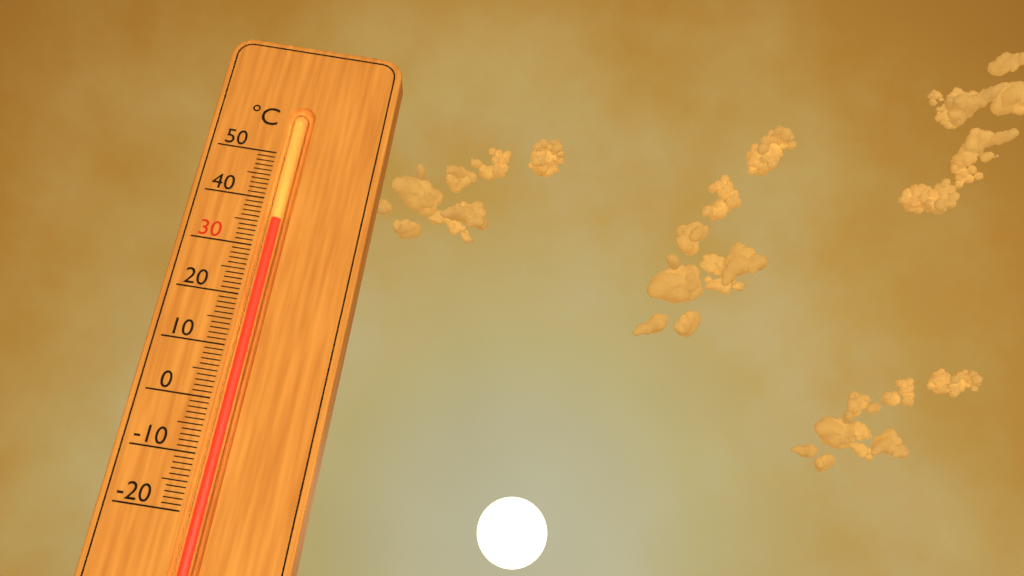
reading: 36 °C
